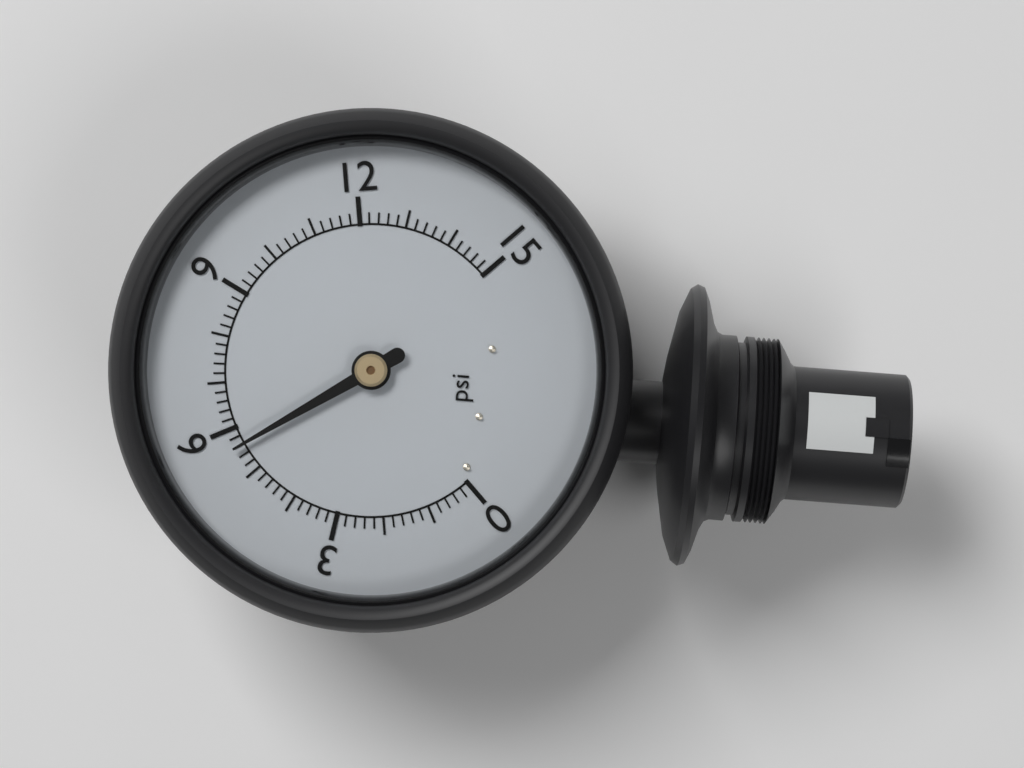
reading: 5.6 psi
